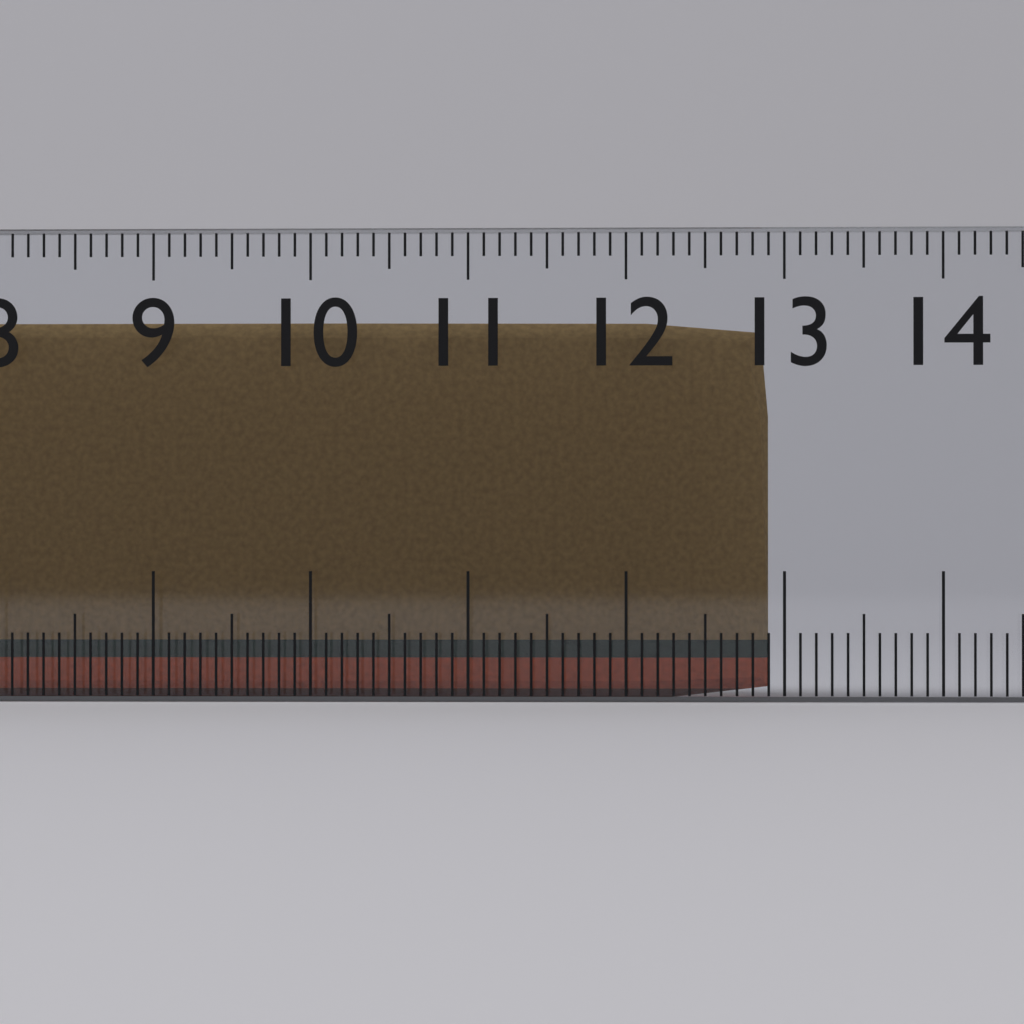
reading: 12.9 cm
